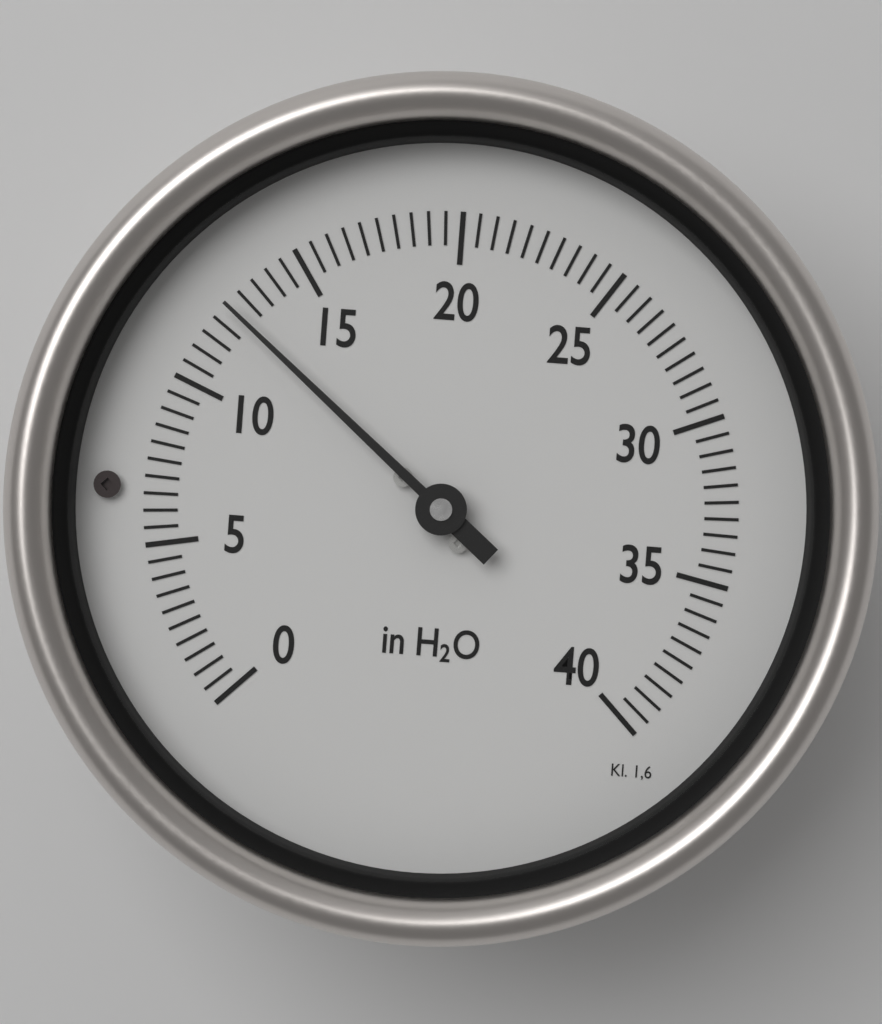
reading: 12.5 in H2O
